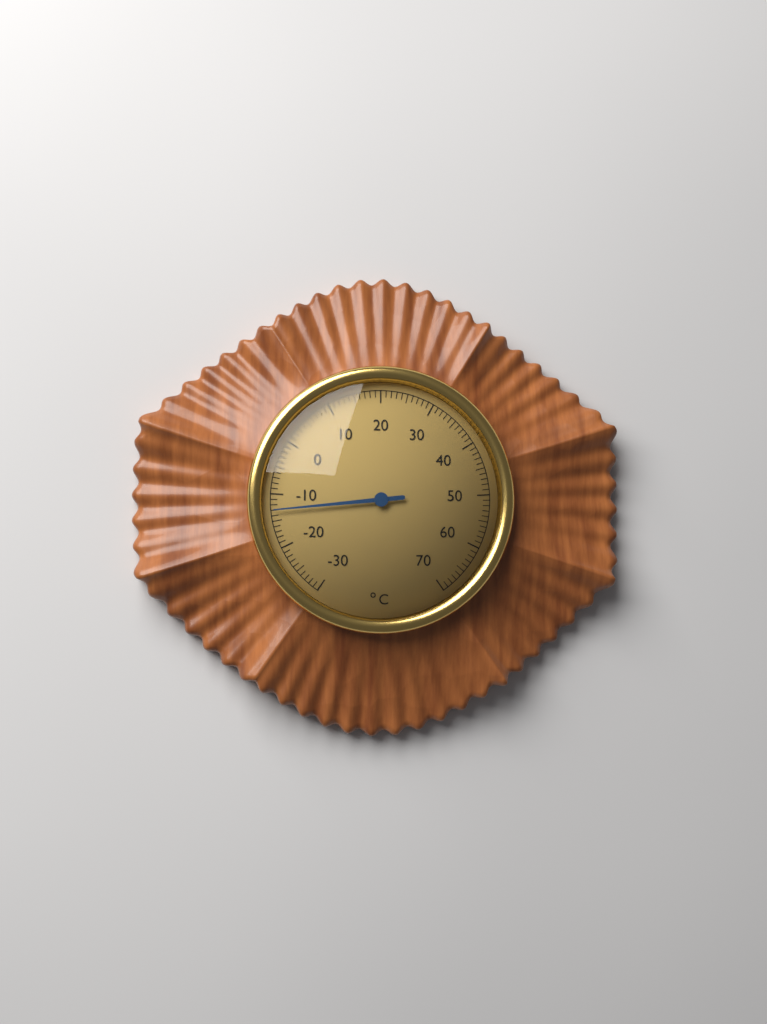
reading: -13 °C
